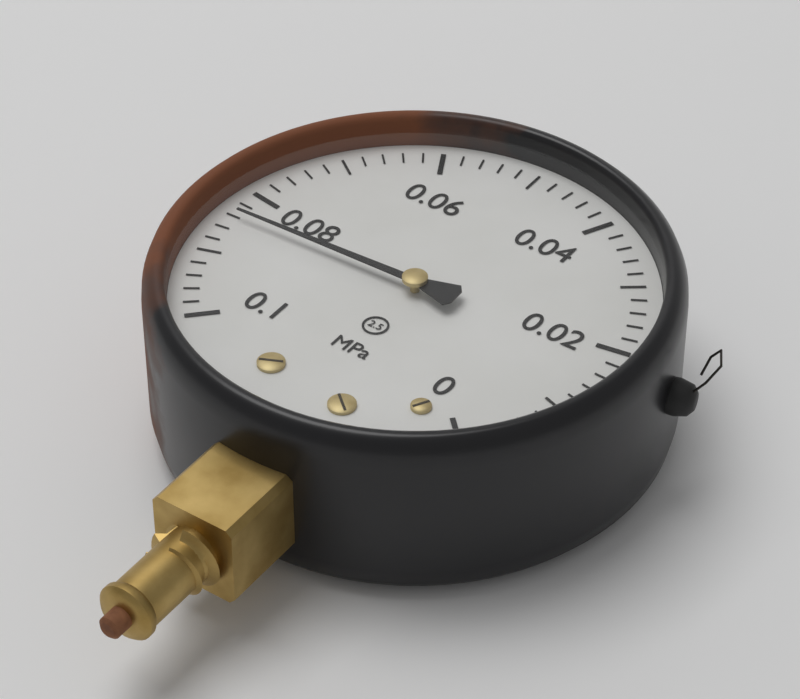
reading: 0.084 MPa
